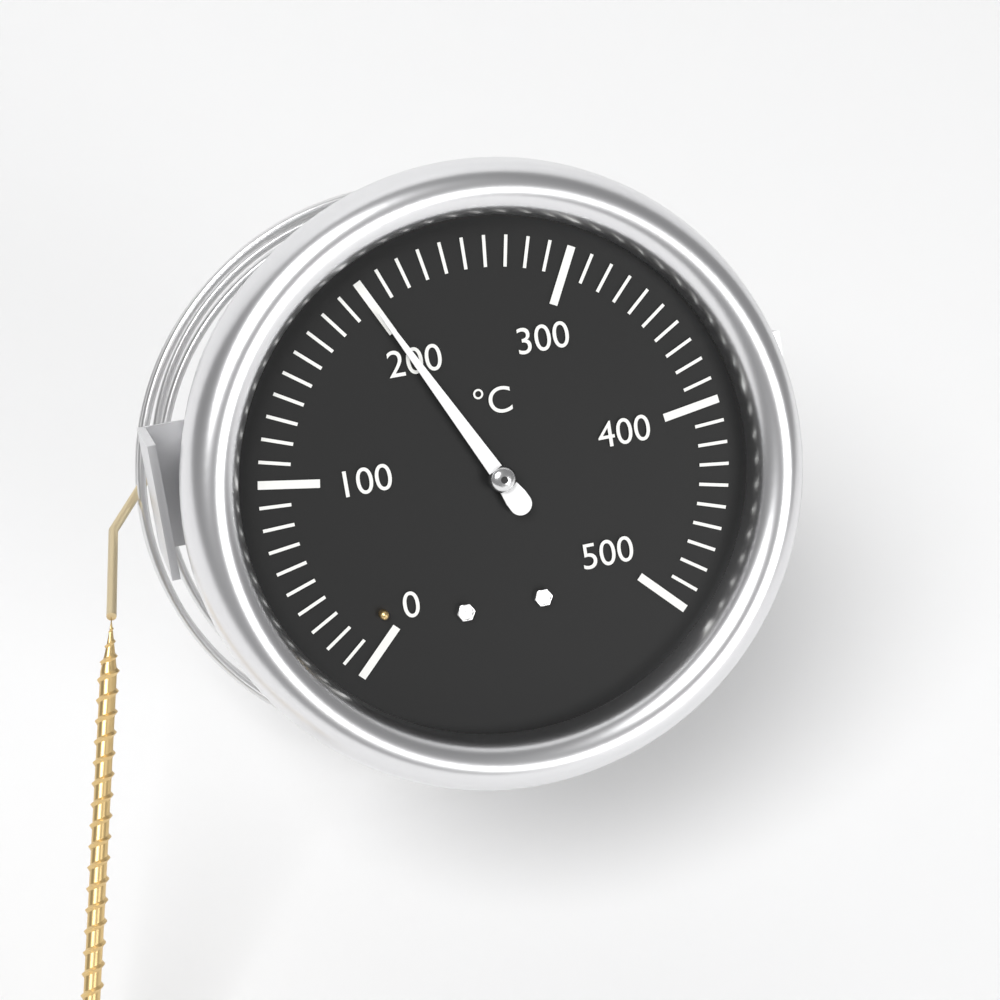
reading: 200 °C
